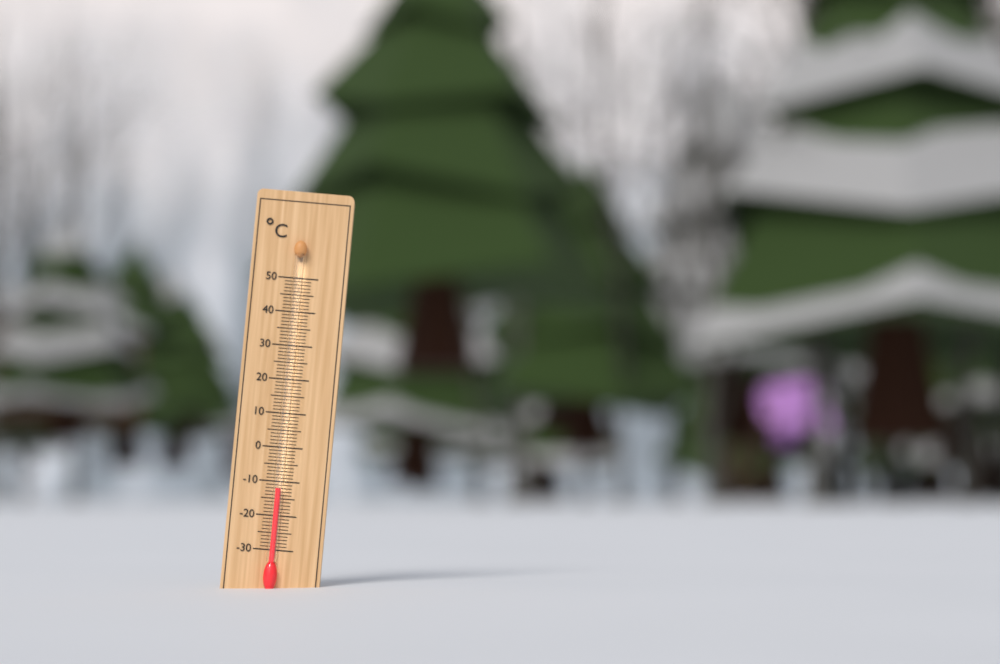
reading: -12 °C
